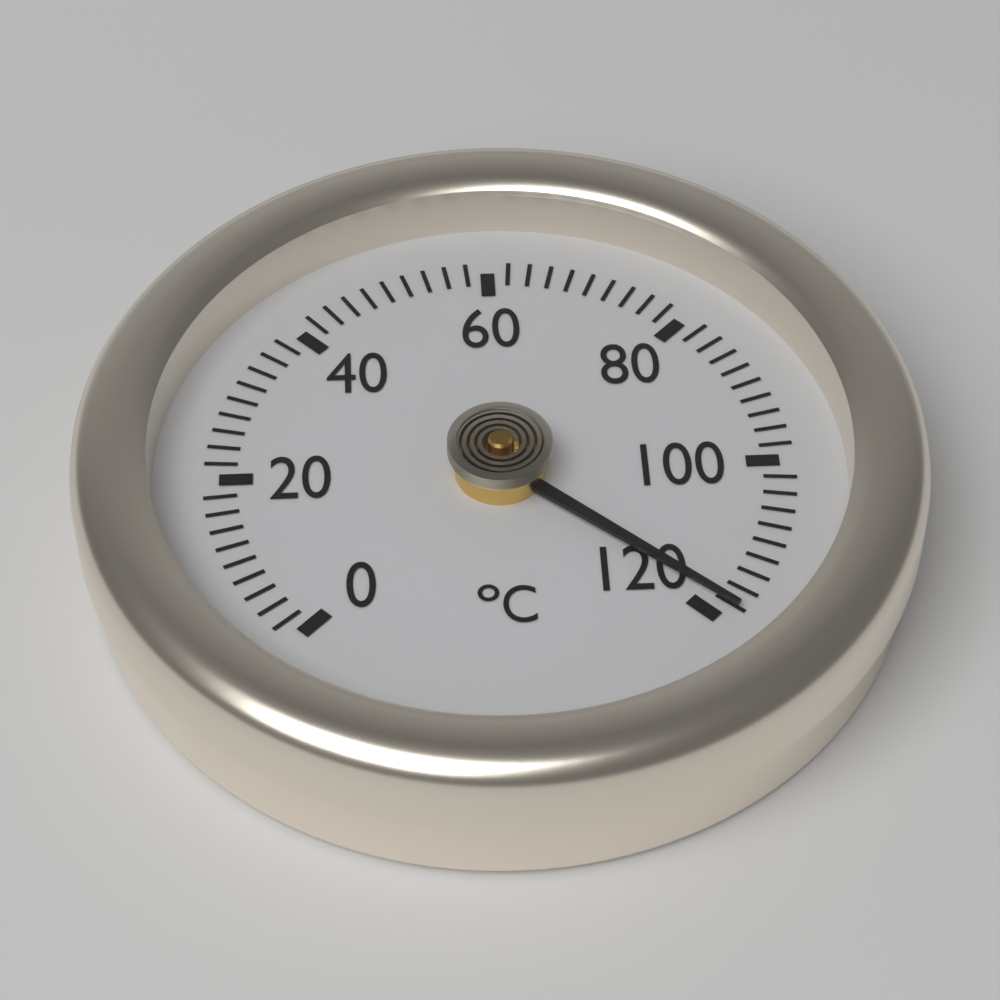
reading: 118 °C
